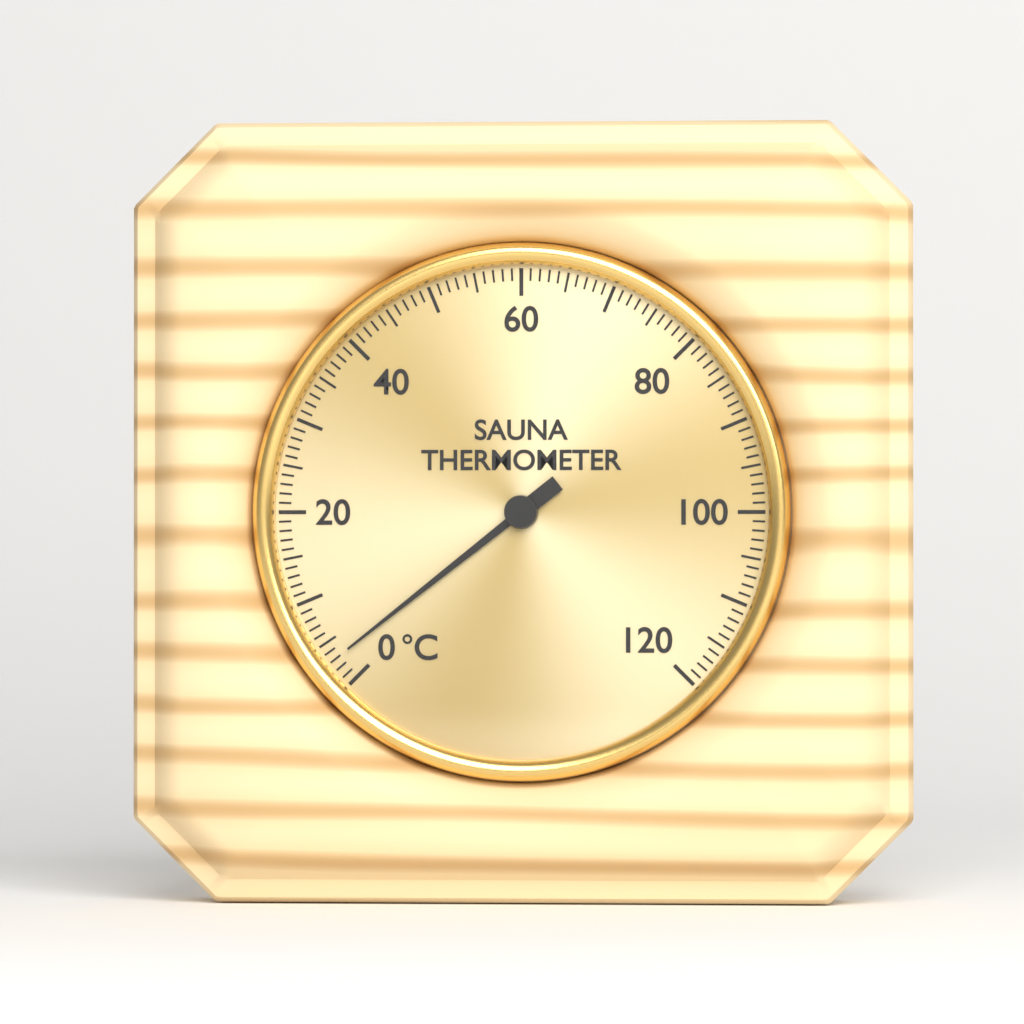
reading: 3 °C
